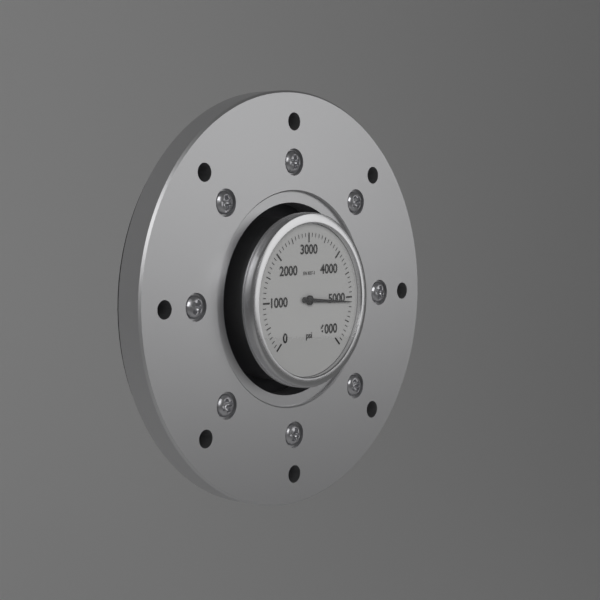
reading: 5100 psi
